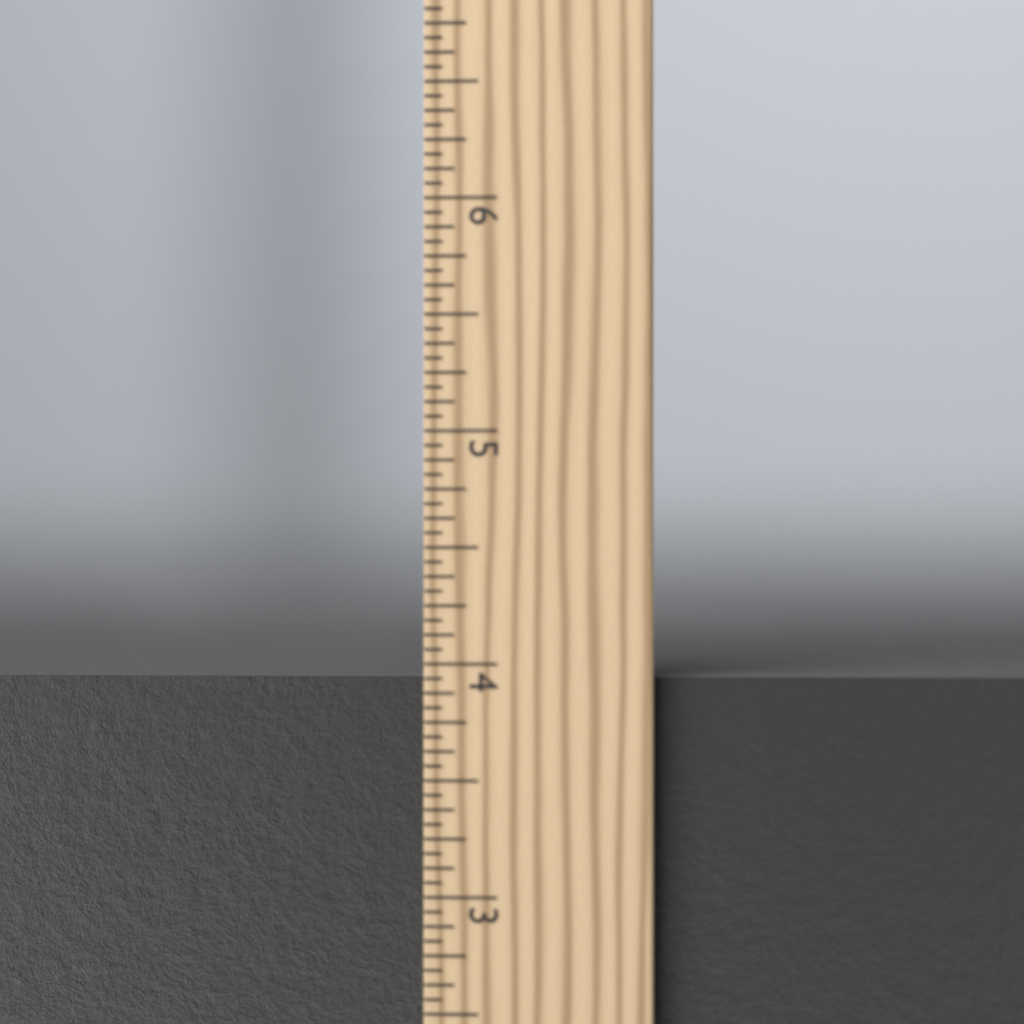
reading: 3.9375 in
